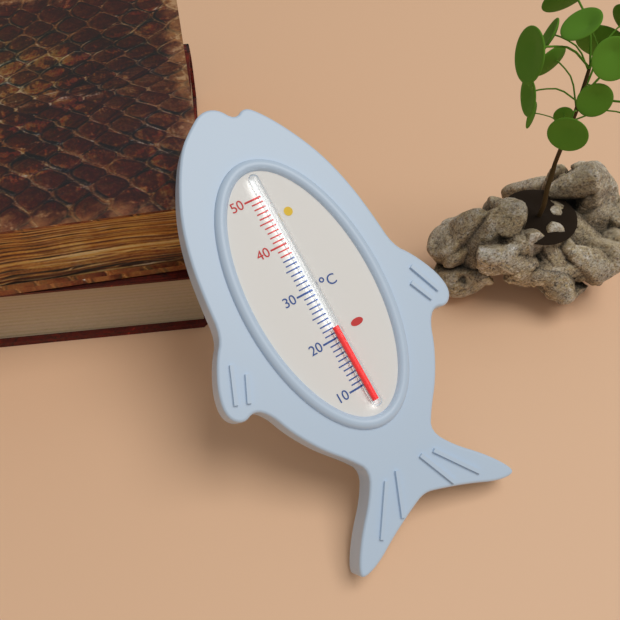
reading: 22 °C
